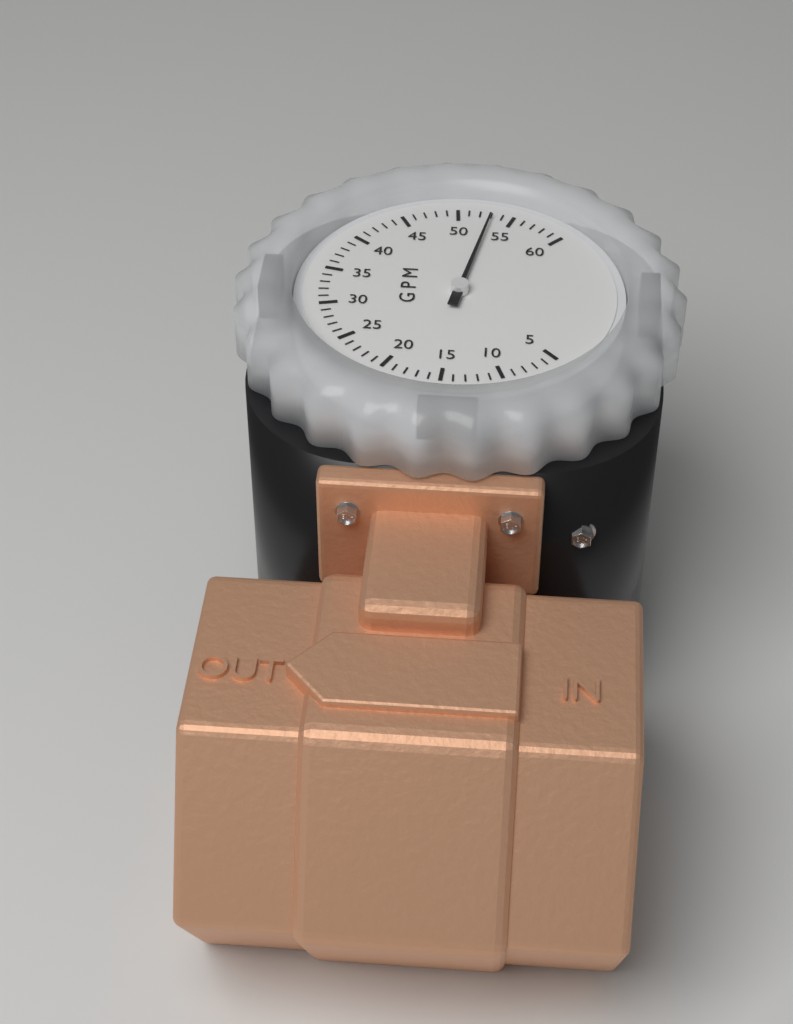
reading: 53 GPM
